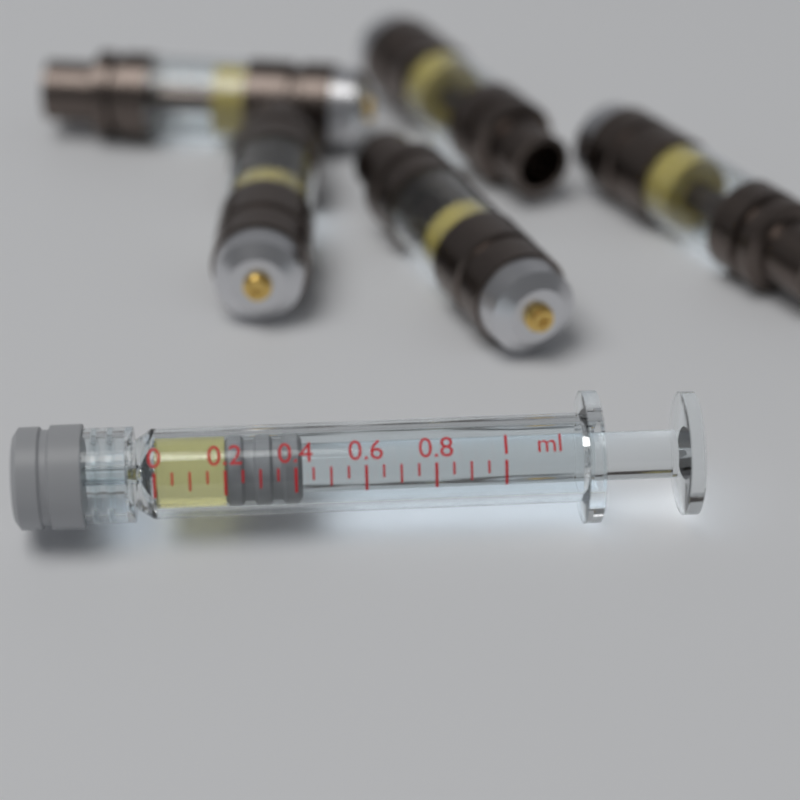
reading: 0.20 ml
